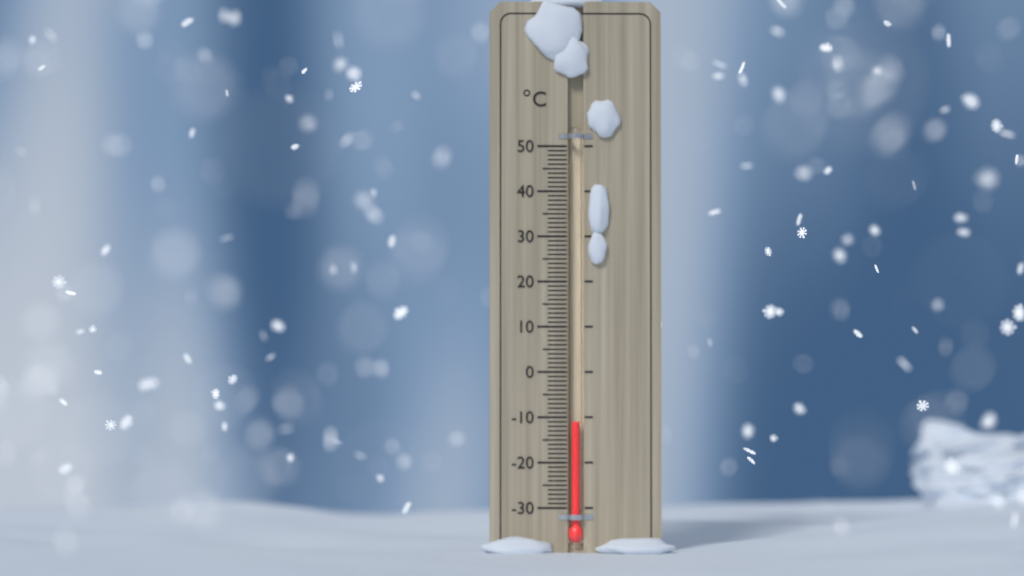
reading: -11 °C
